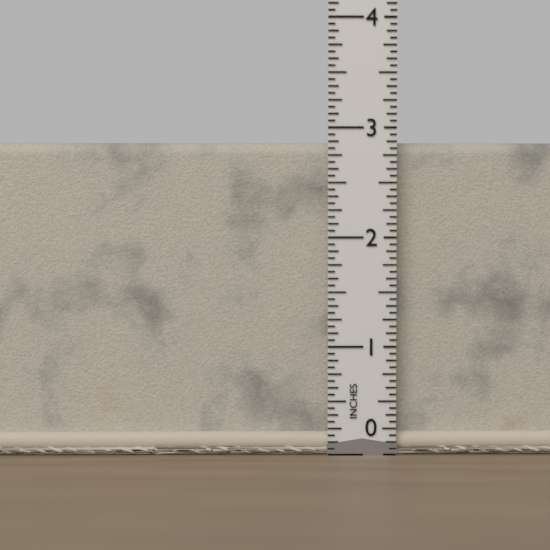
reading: 2.8750 in
